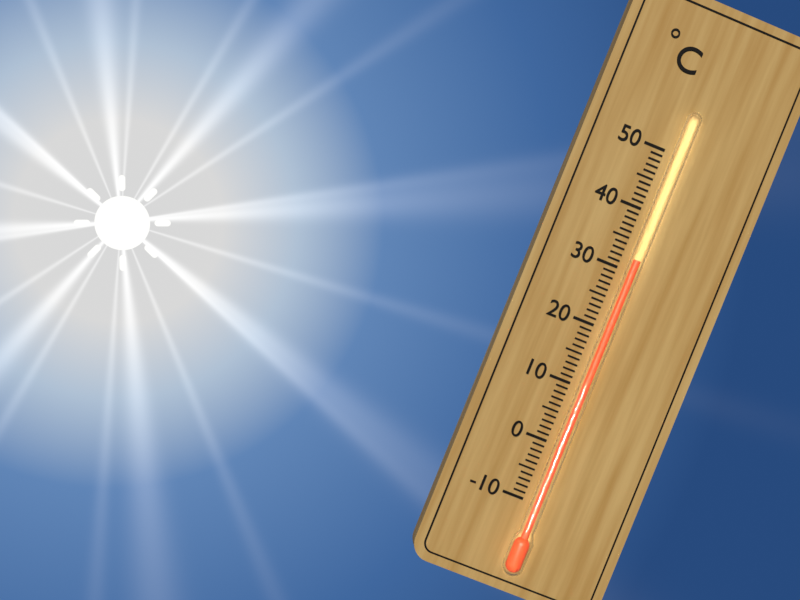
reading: 32 °C
